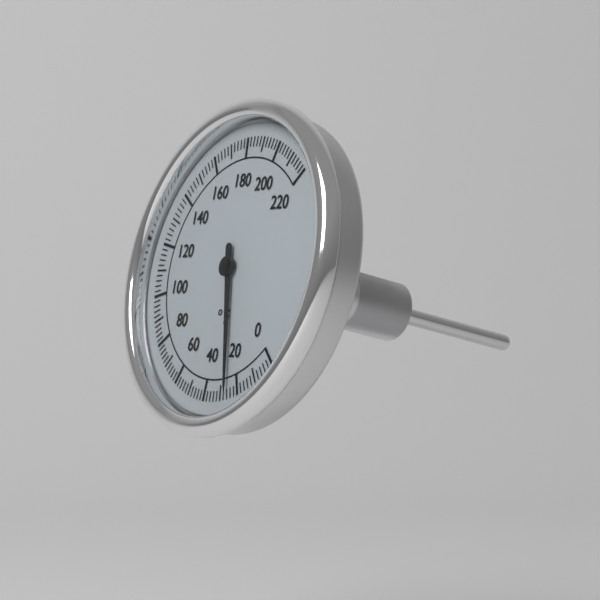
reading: 26 °F
